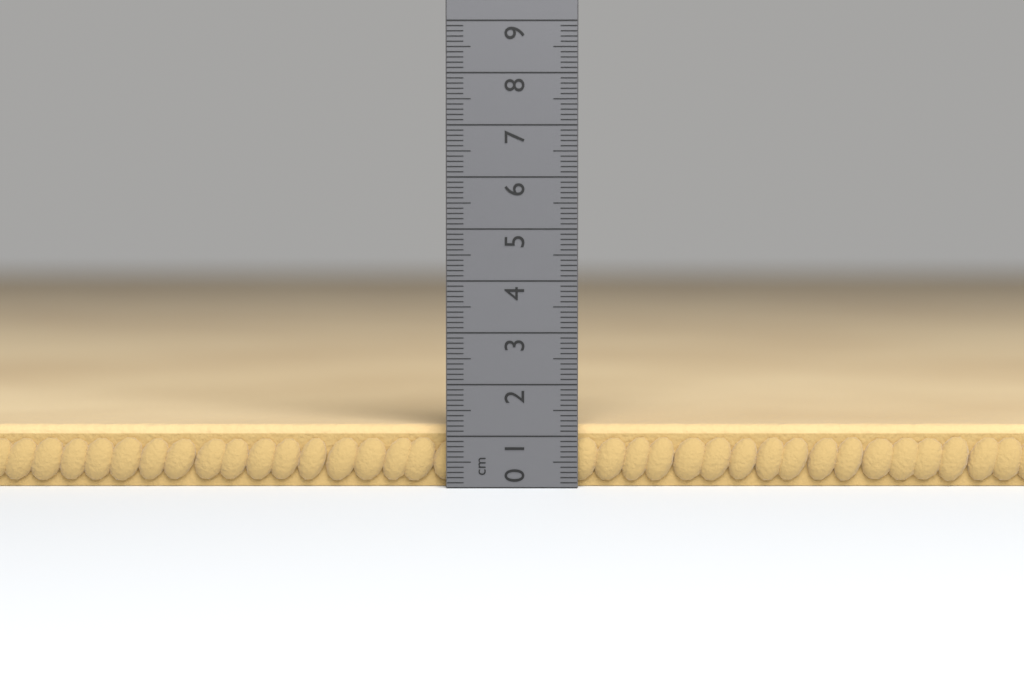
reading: 1.2 cm
